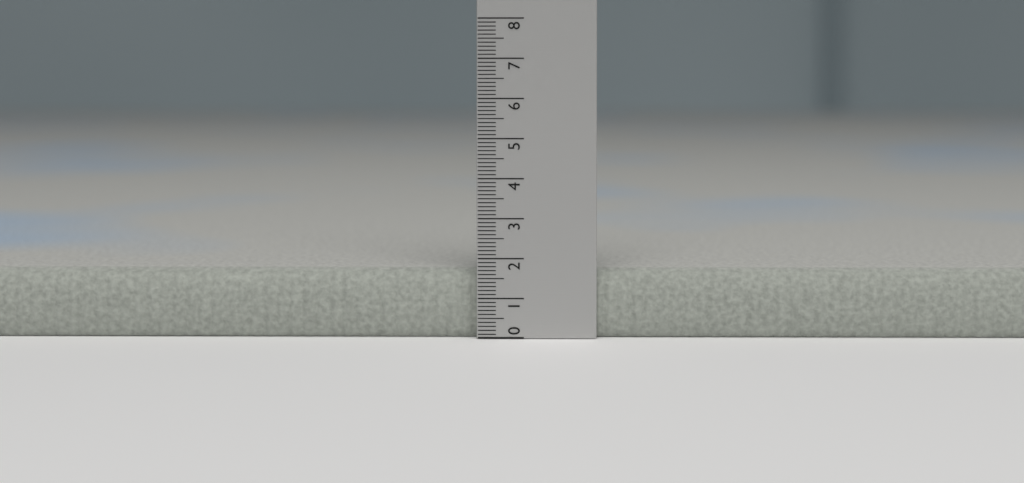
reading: 1.7 (no unit)
